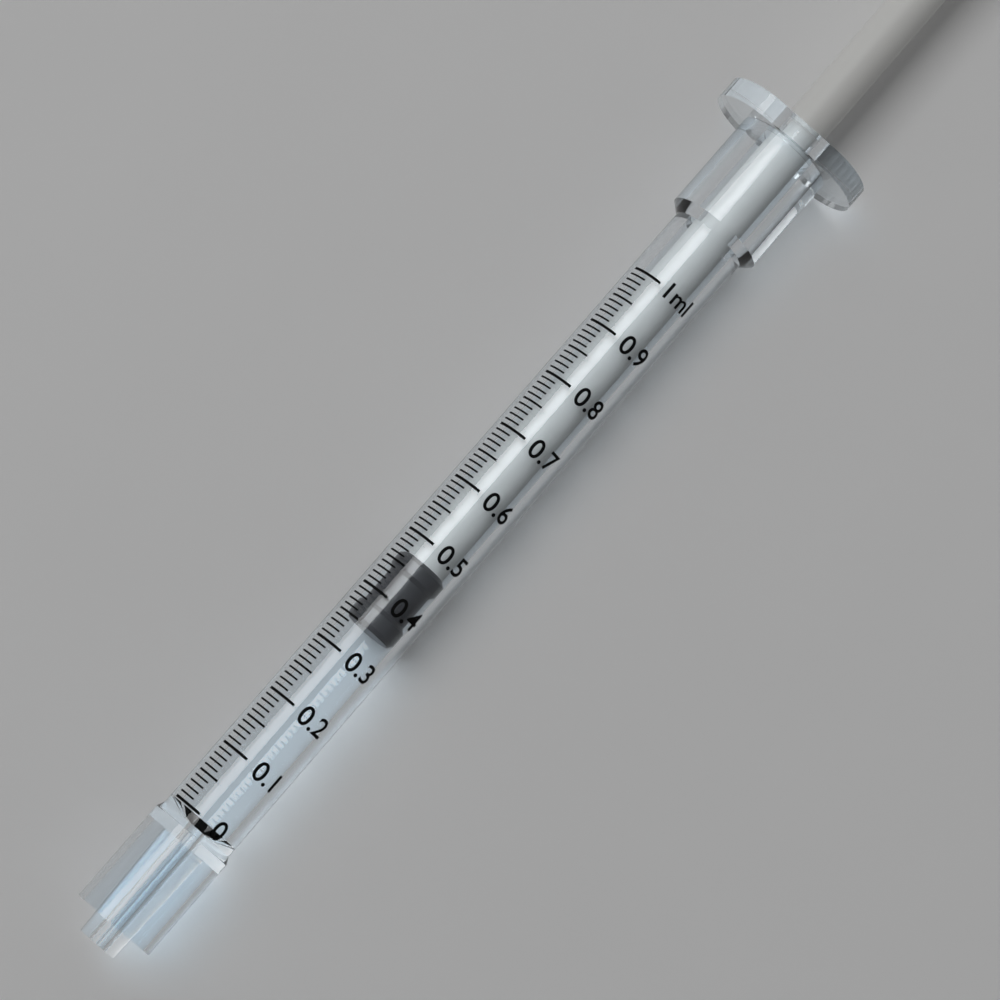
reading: 0.35 ml
